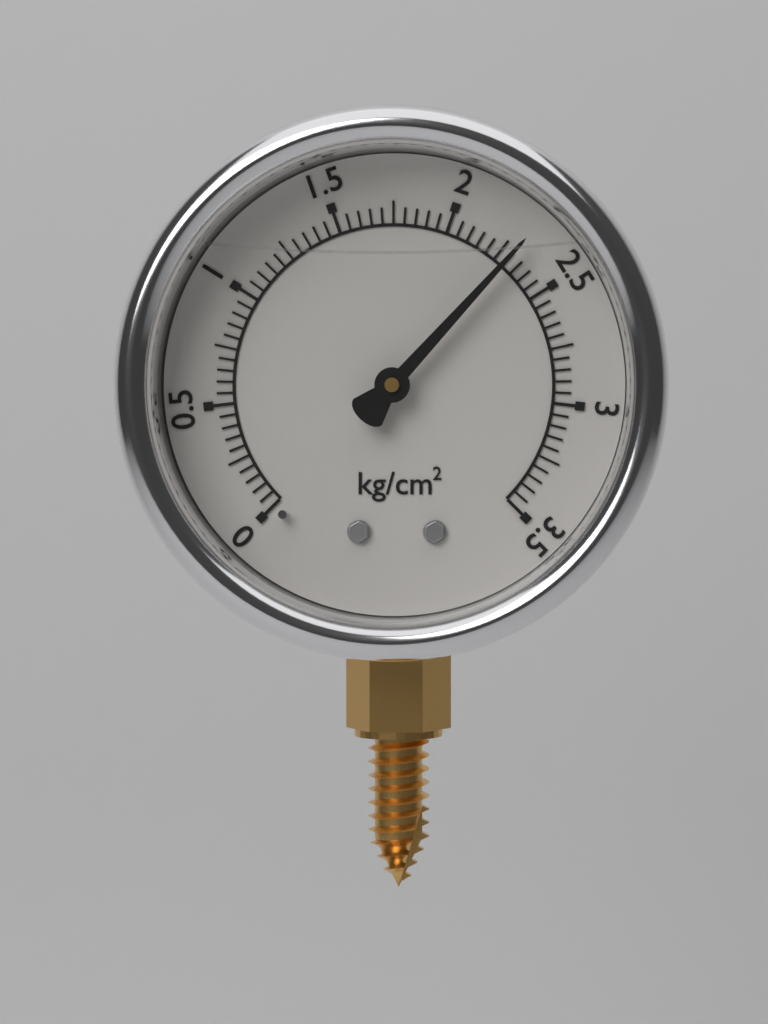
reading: 2.30 kg/cm²
